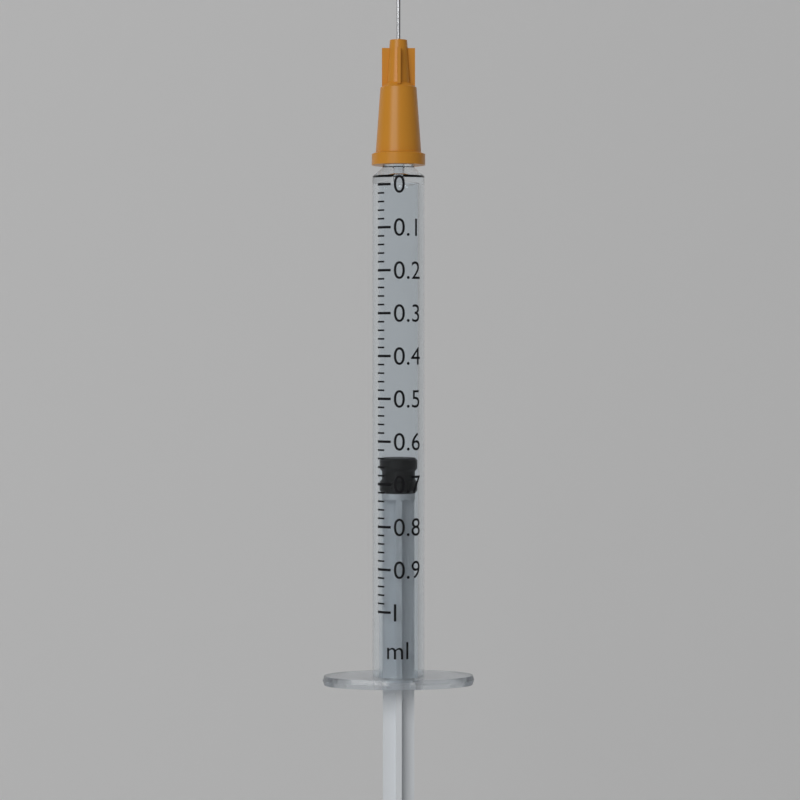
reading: 0.64 ml
